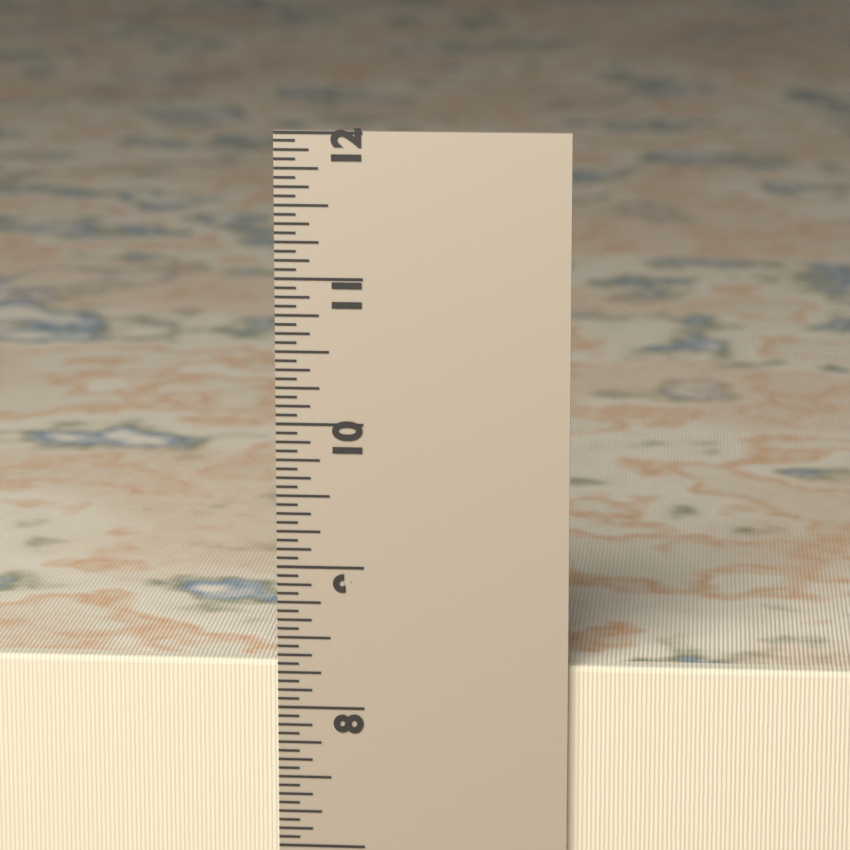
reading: 8.3125 in
